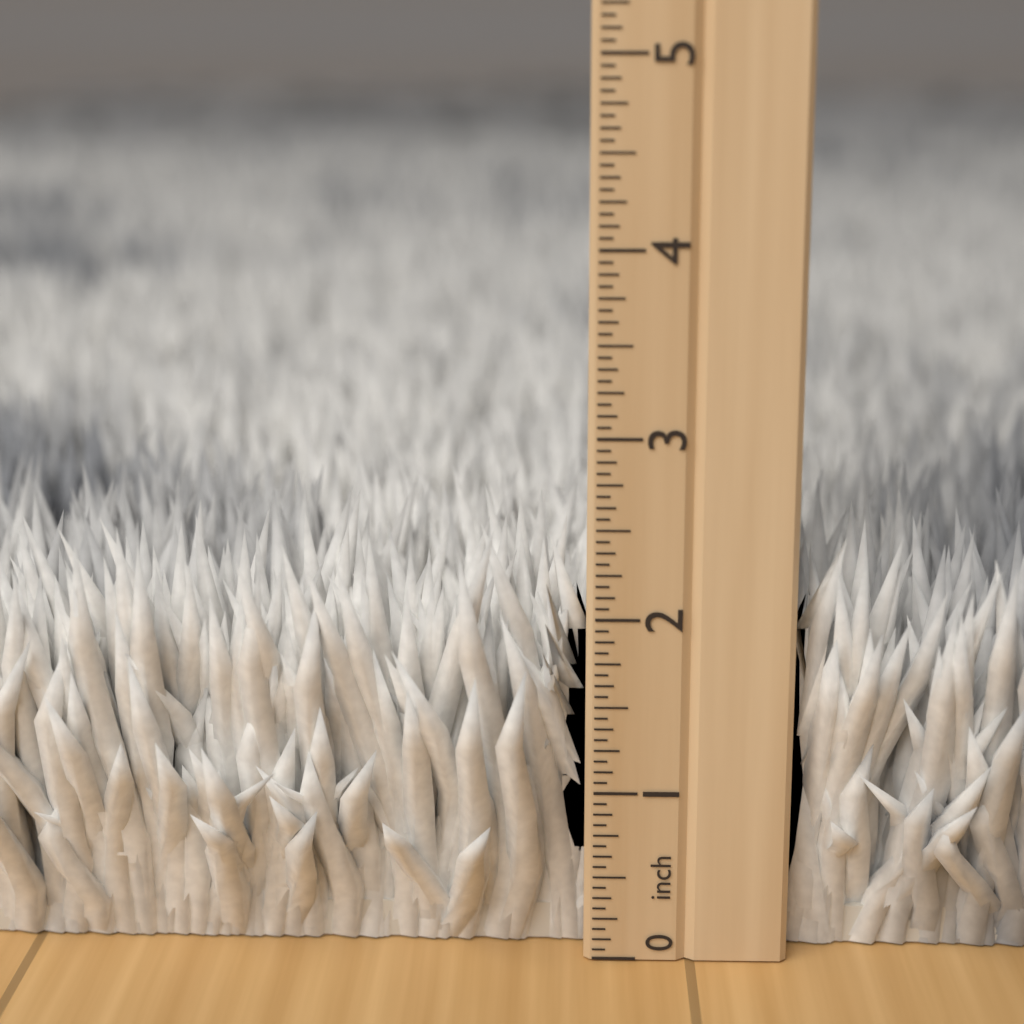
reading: 2.5625 inch
